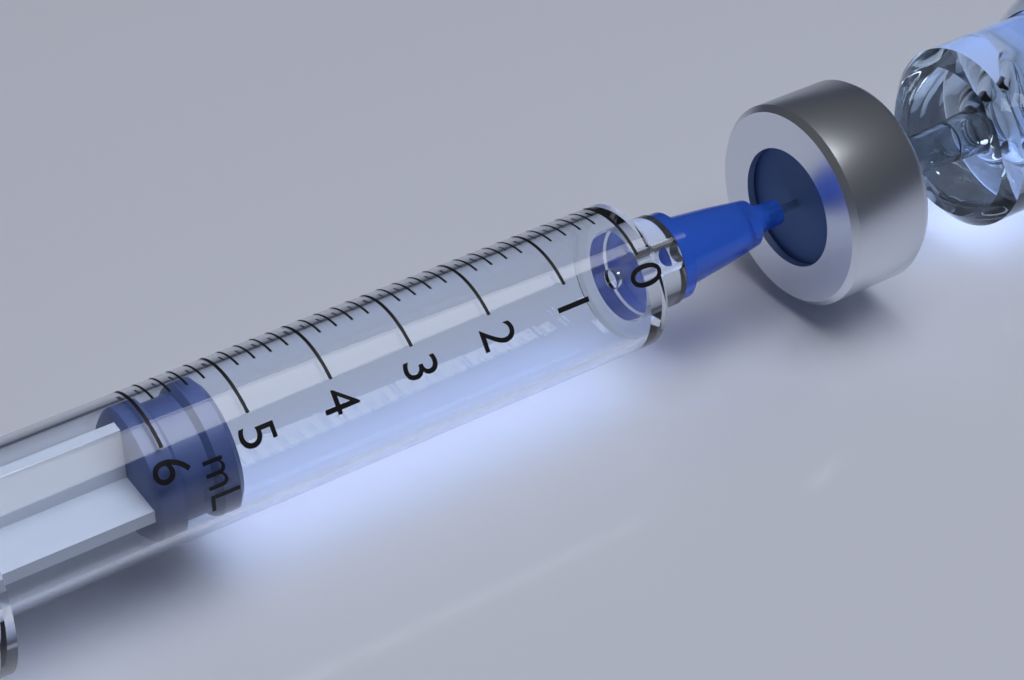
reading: 5.2 mL
